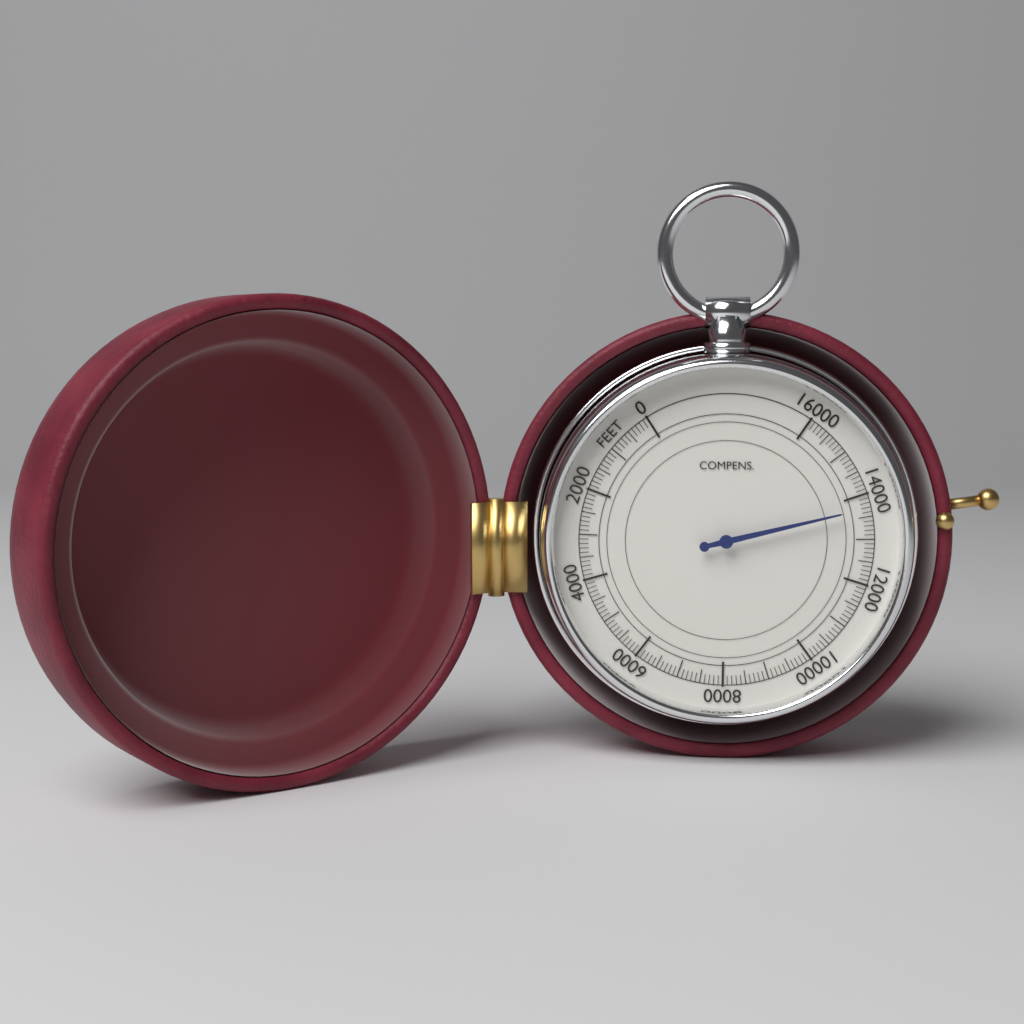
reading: 13700 feet
